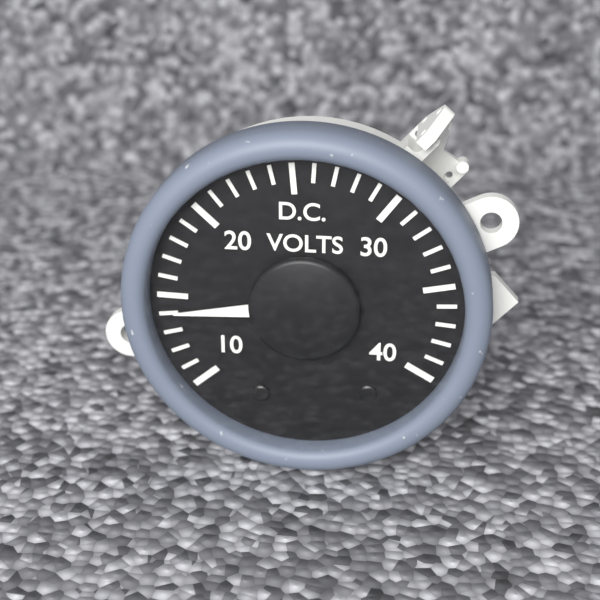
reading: 14 V
